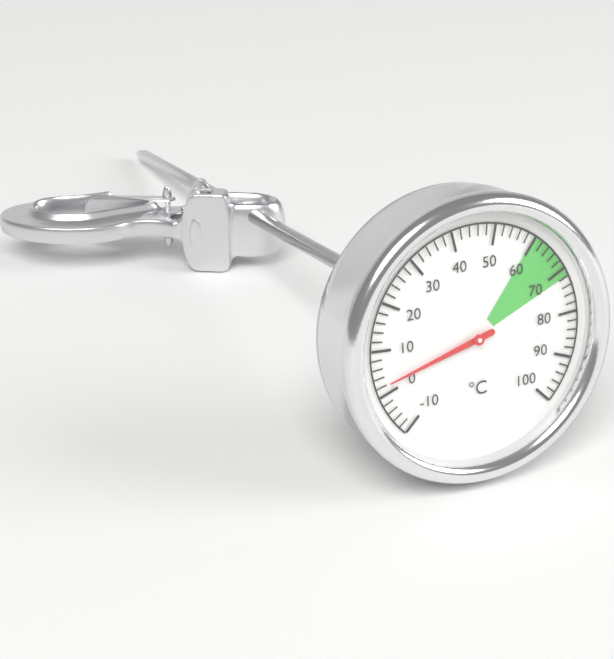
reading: 2 °C
